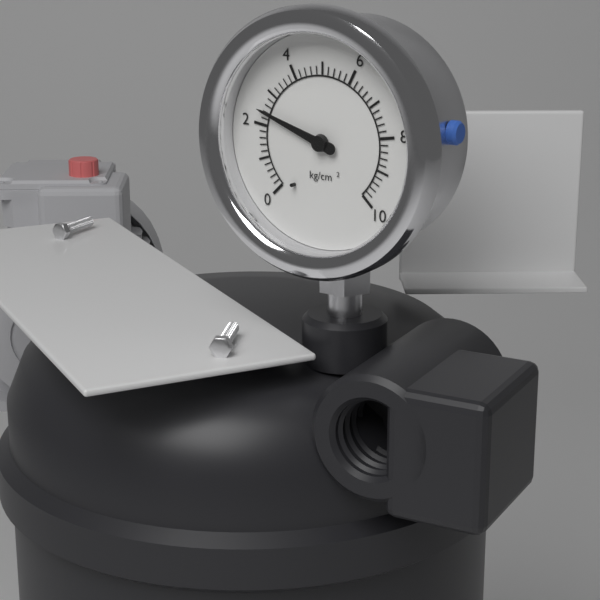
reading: 2.4 kg/cm²
